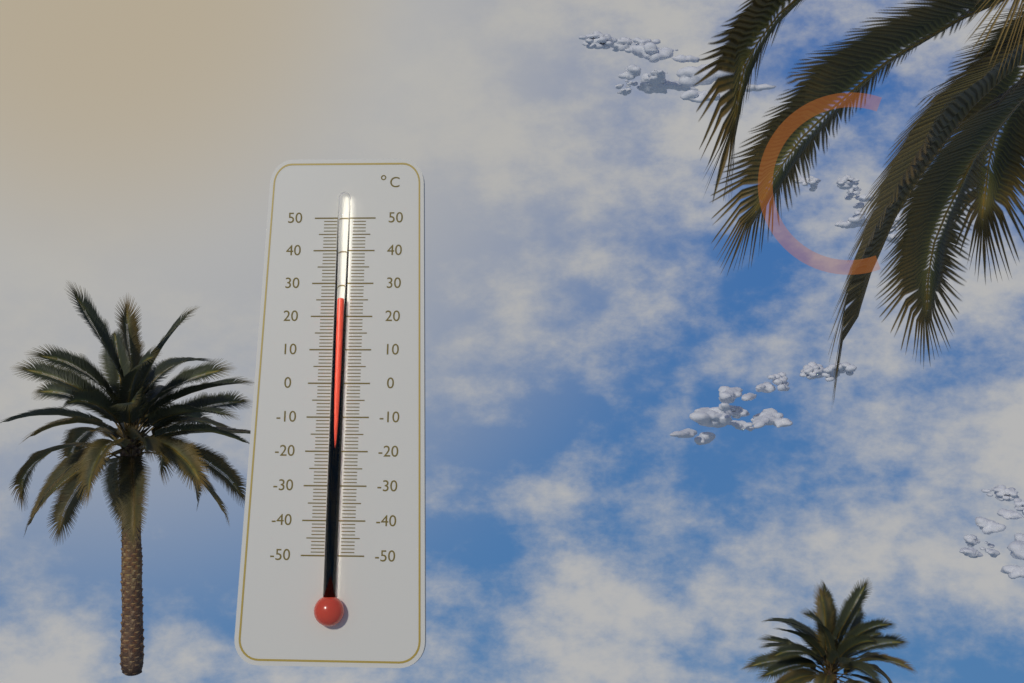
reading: 25 °C
